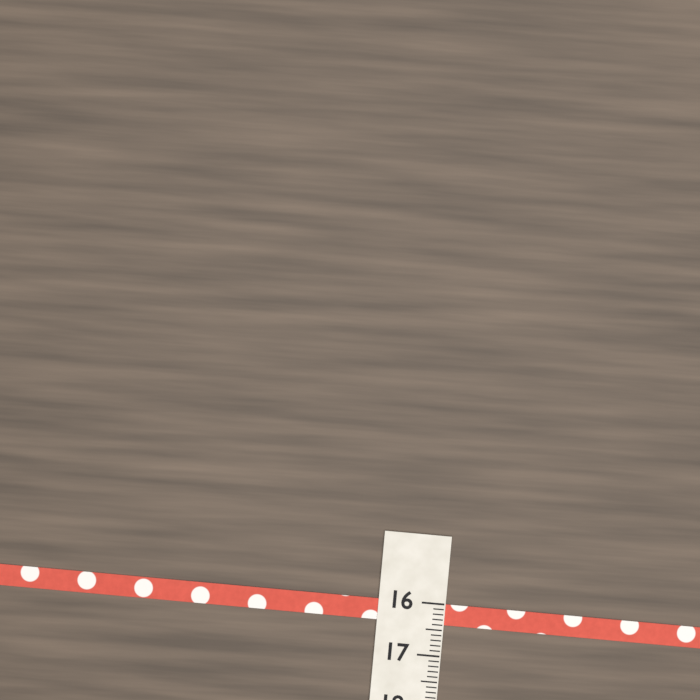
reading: 16.4 (no unit)
